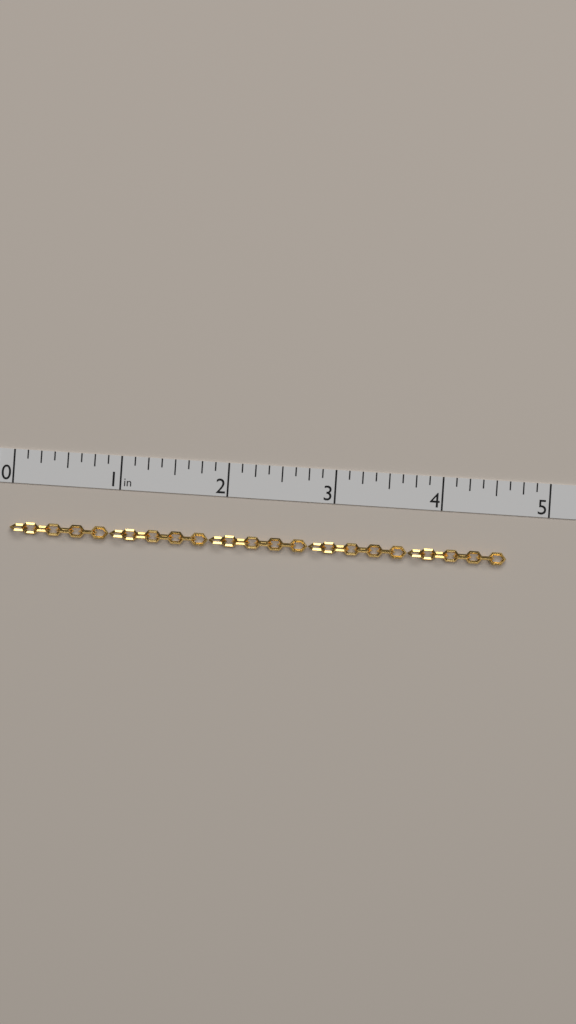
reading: 4.625 in
